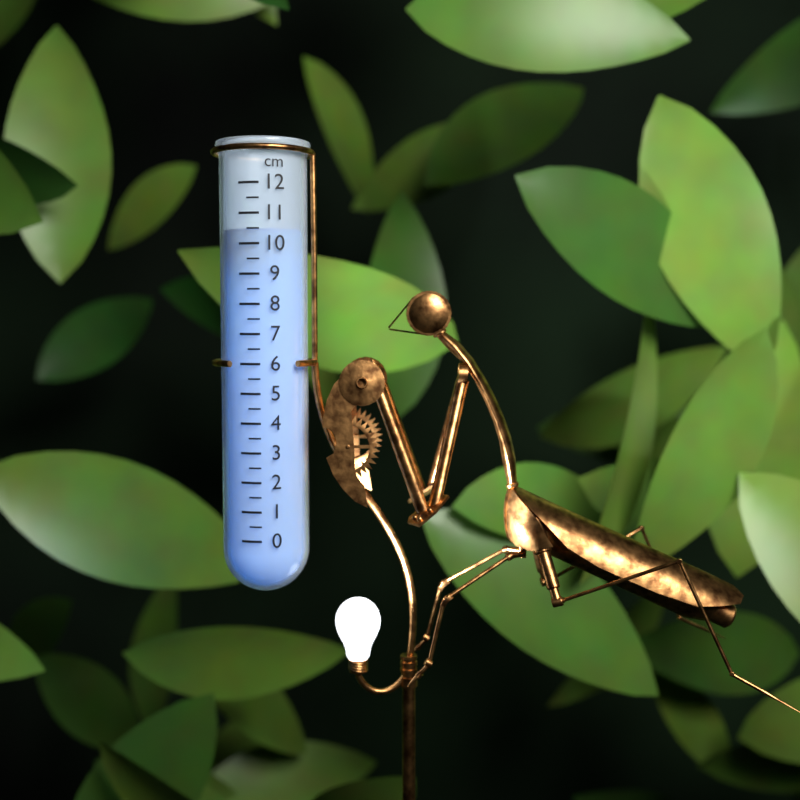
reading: 10.5 cm
